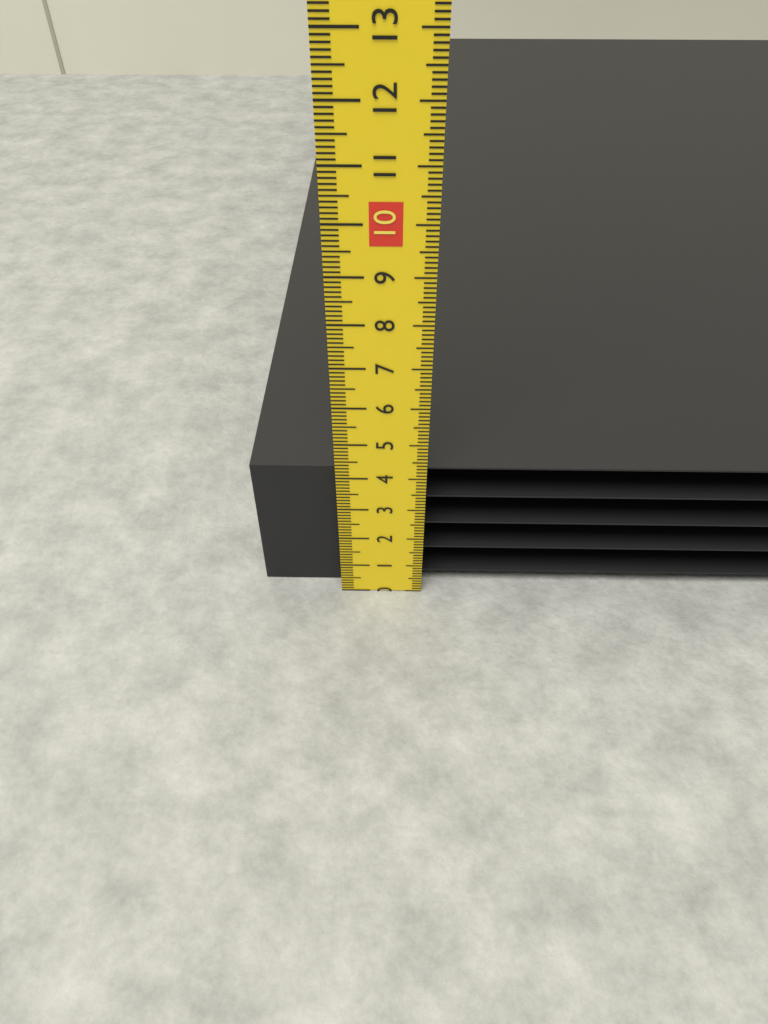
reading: 4.0 cm
